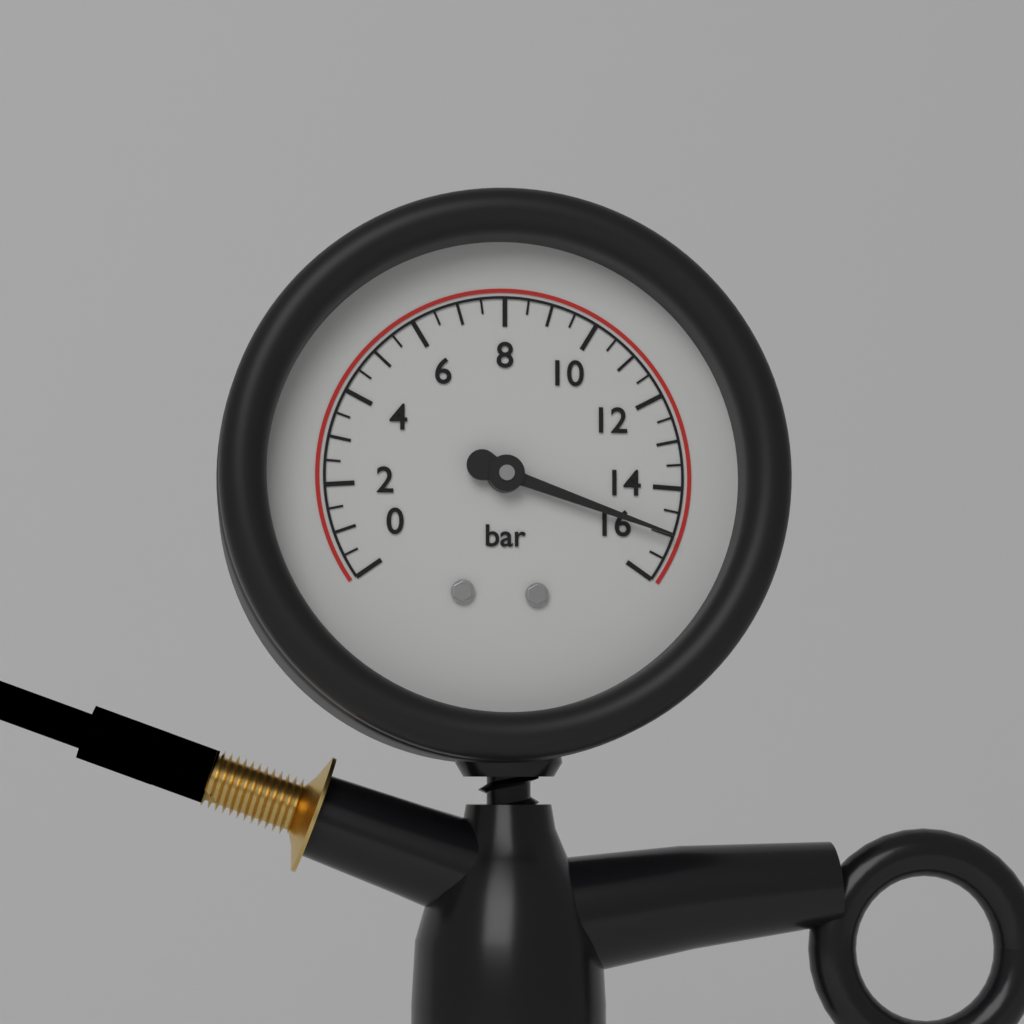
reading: 15.0 bar
